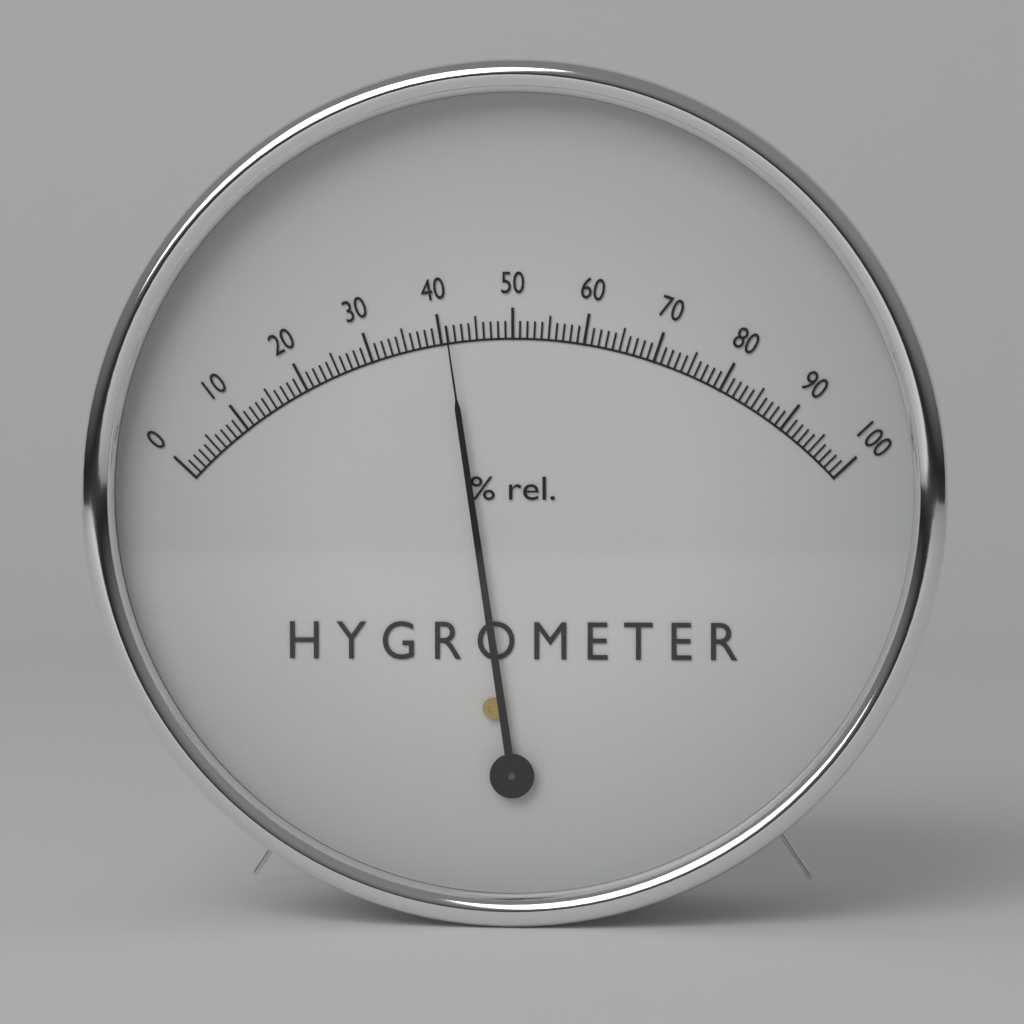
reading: 41 %
